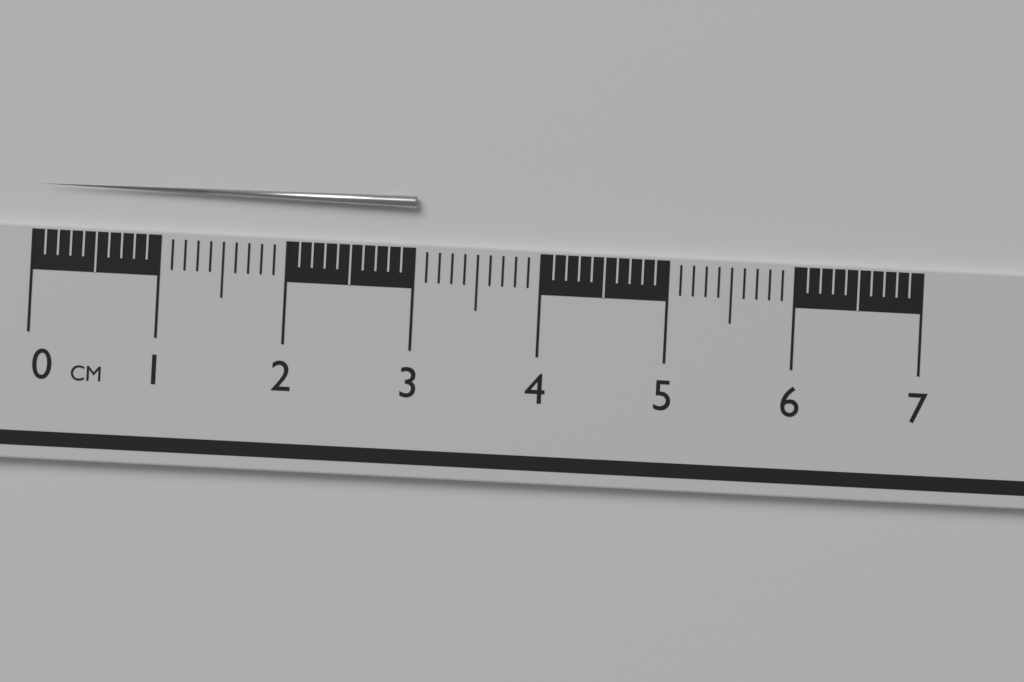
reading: 3.0 cm
